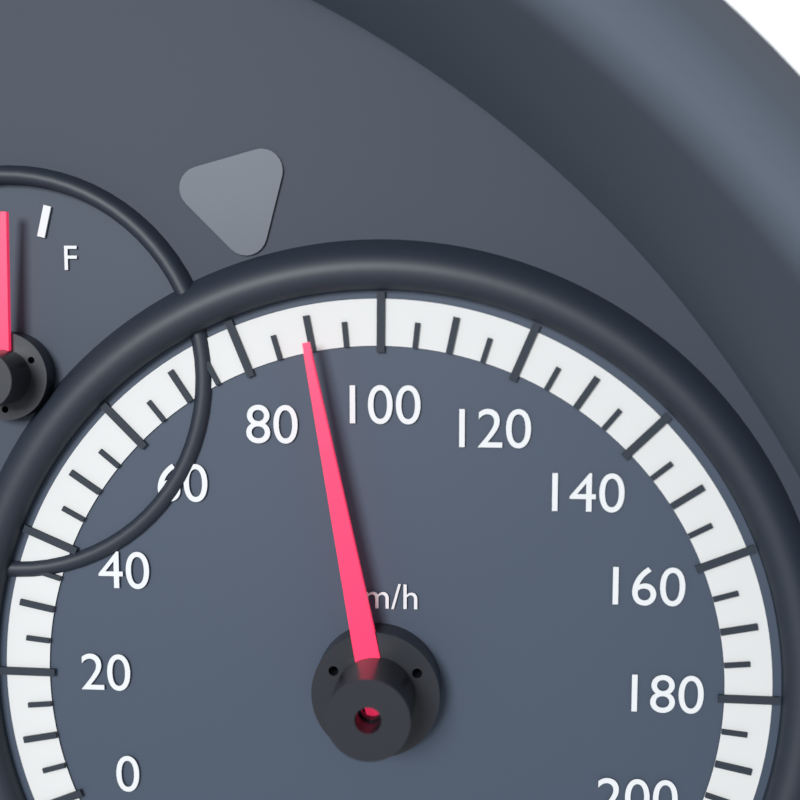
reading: 90 km/h
